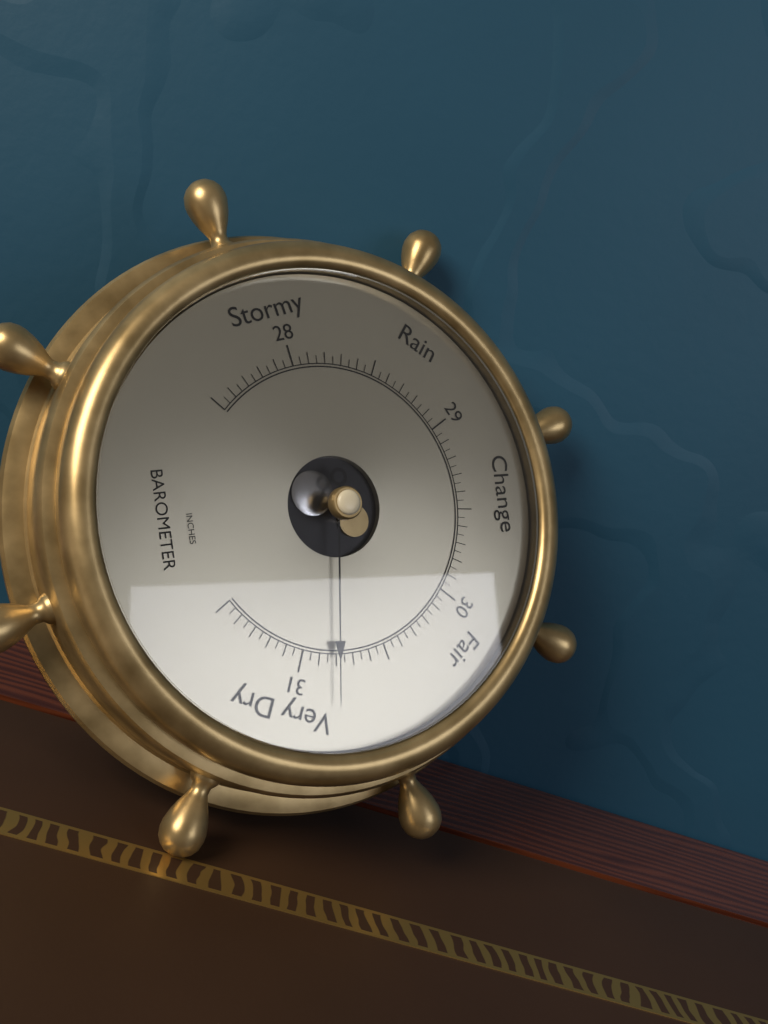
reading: 30.80 inHg
